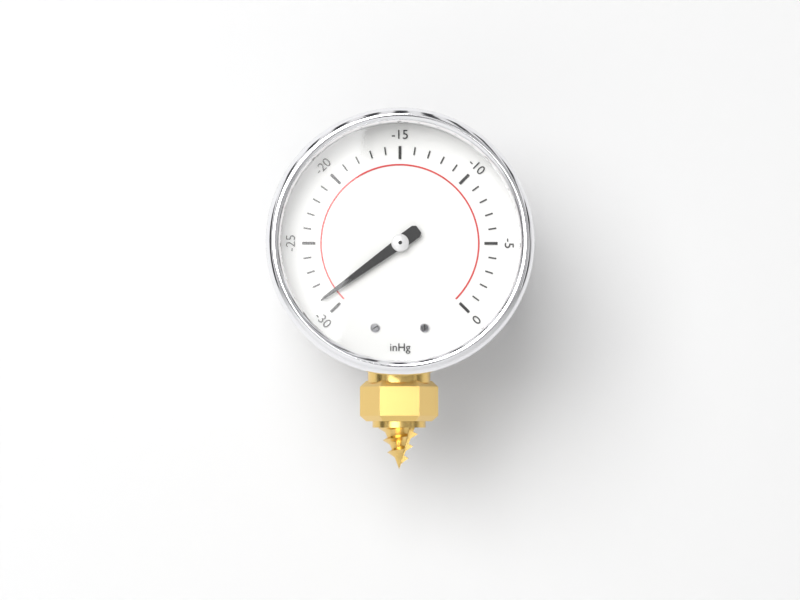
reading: -29 inHg
